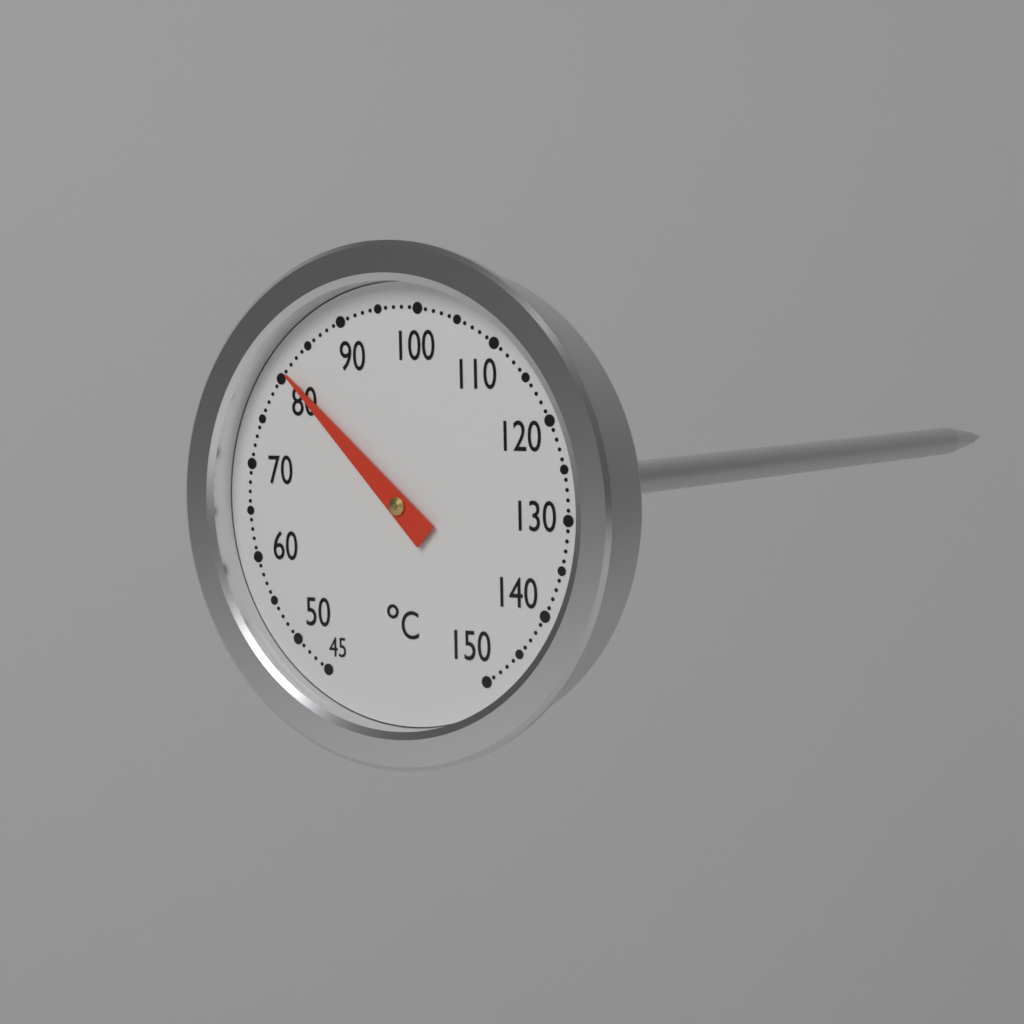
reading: 81 °C
